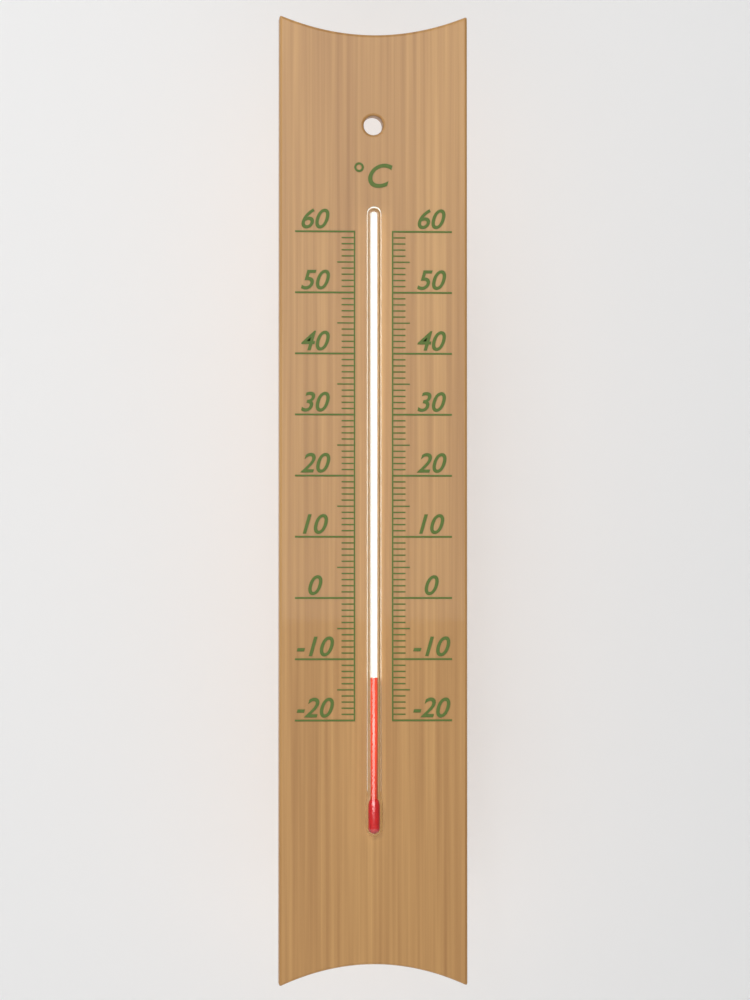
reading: -13 °C
